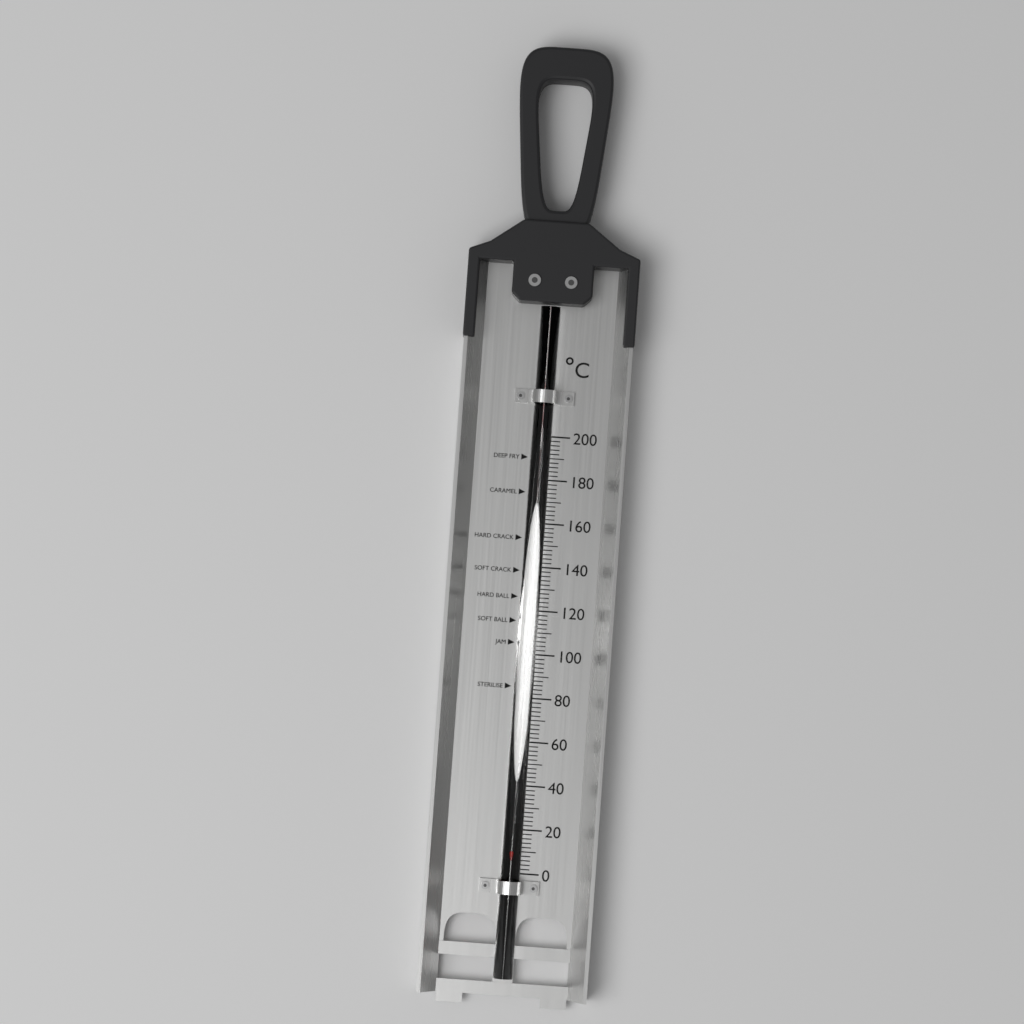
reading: 12 °C
